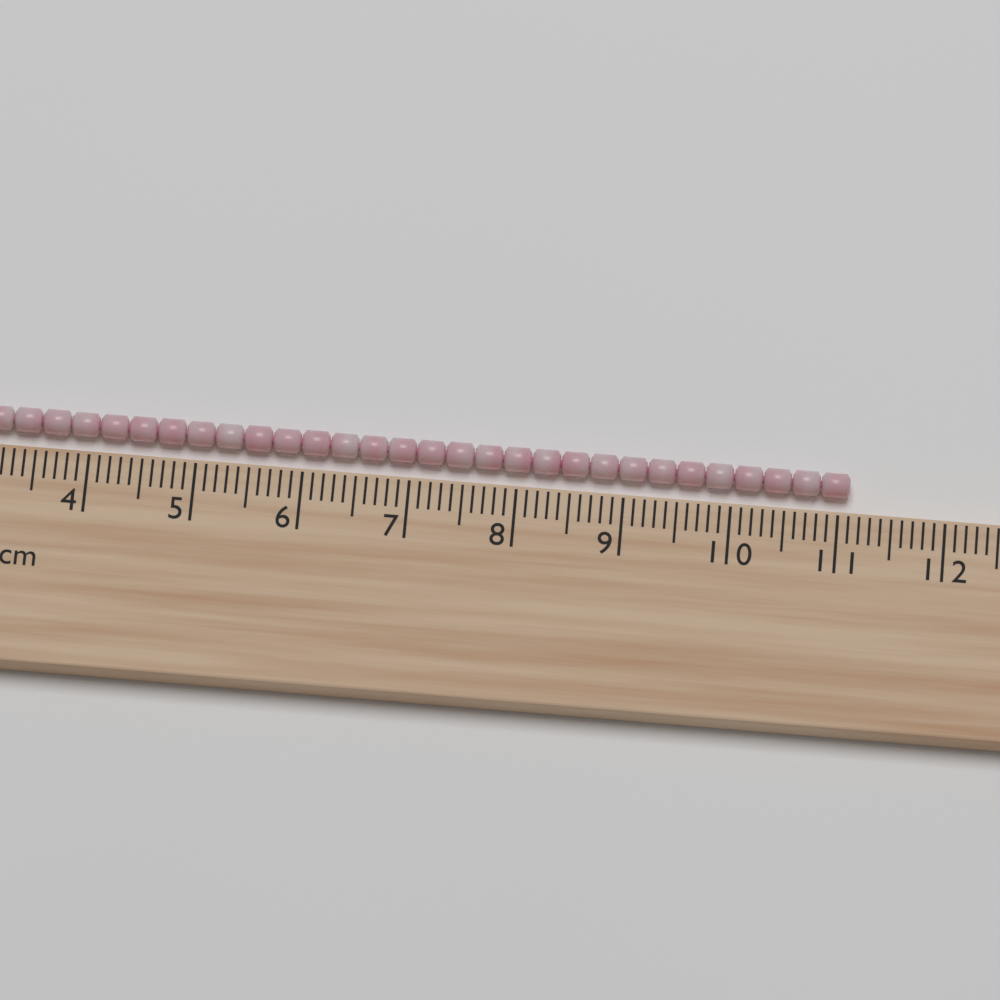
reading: 11.1 cm
